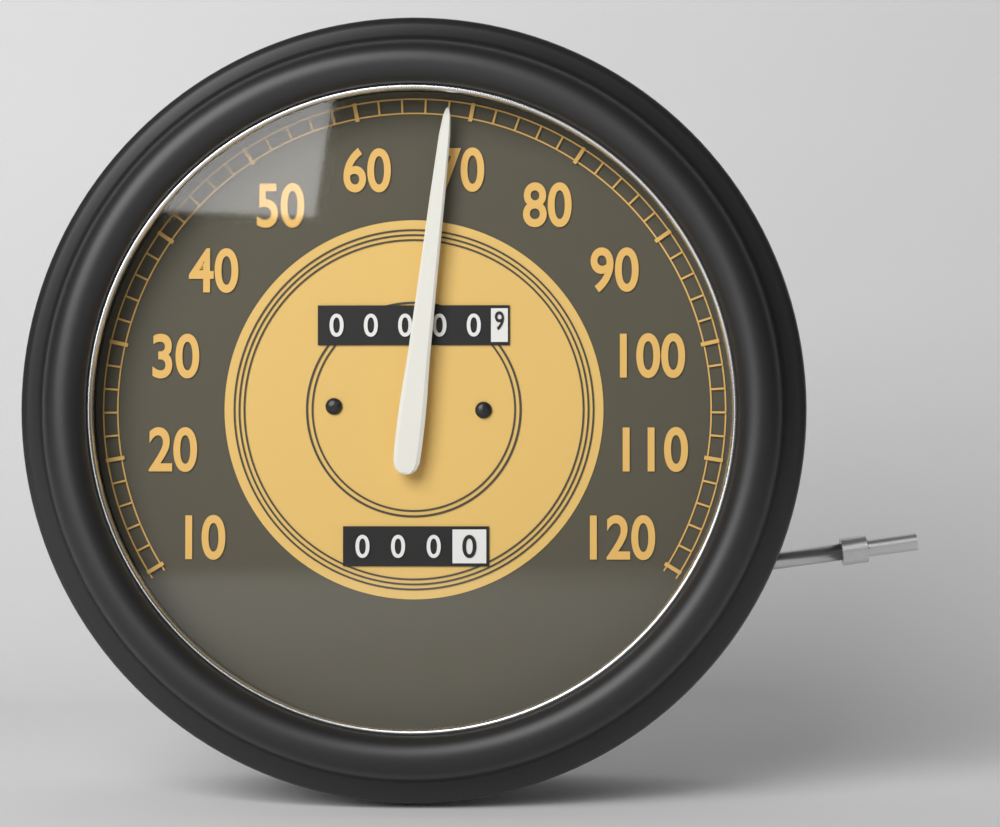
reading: 68 (no unit)
